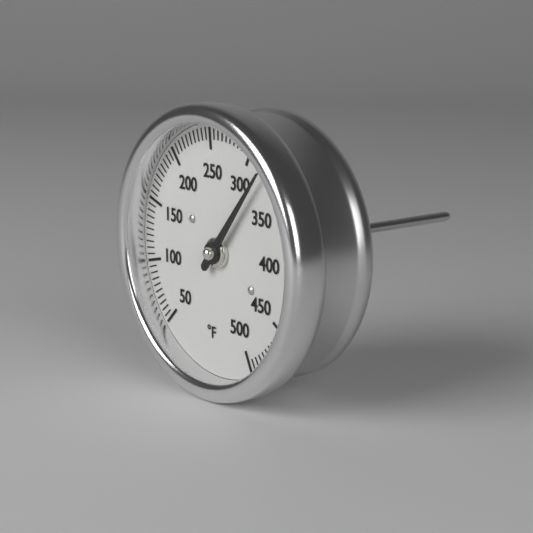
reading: 320 °F
